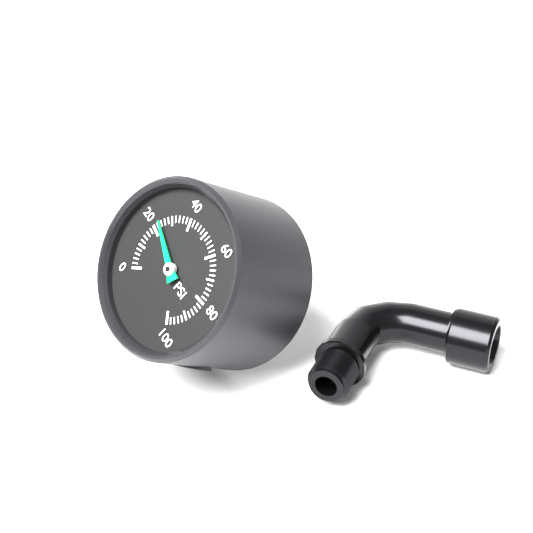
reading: 24 psi
